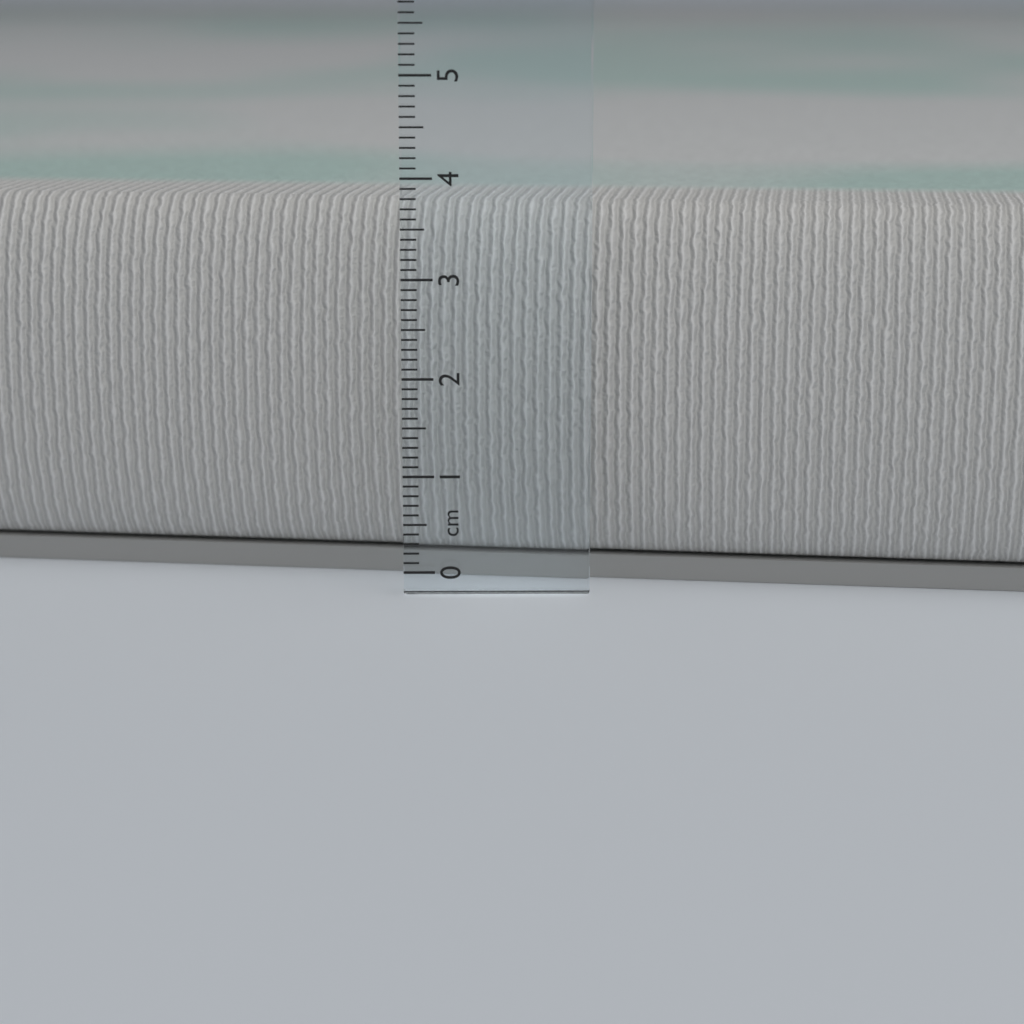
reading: 3.7 cm
